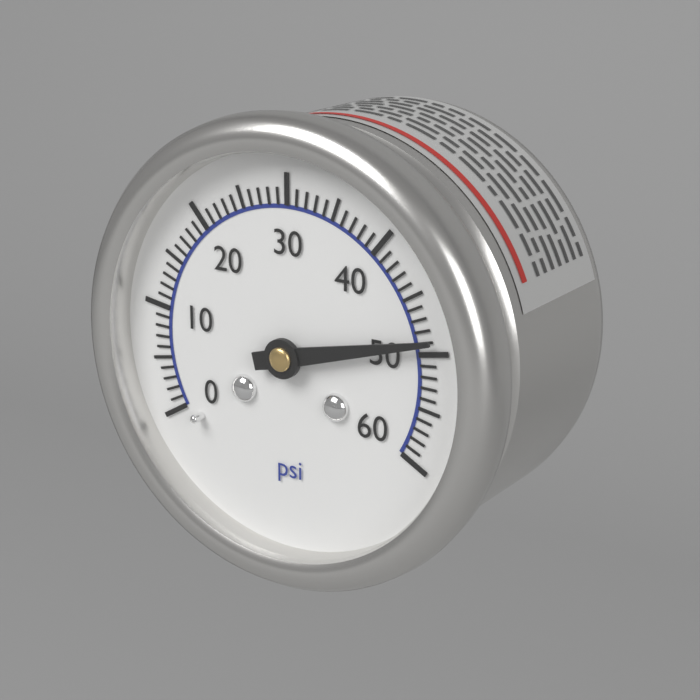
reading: 49 psi
